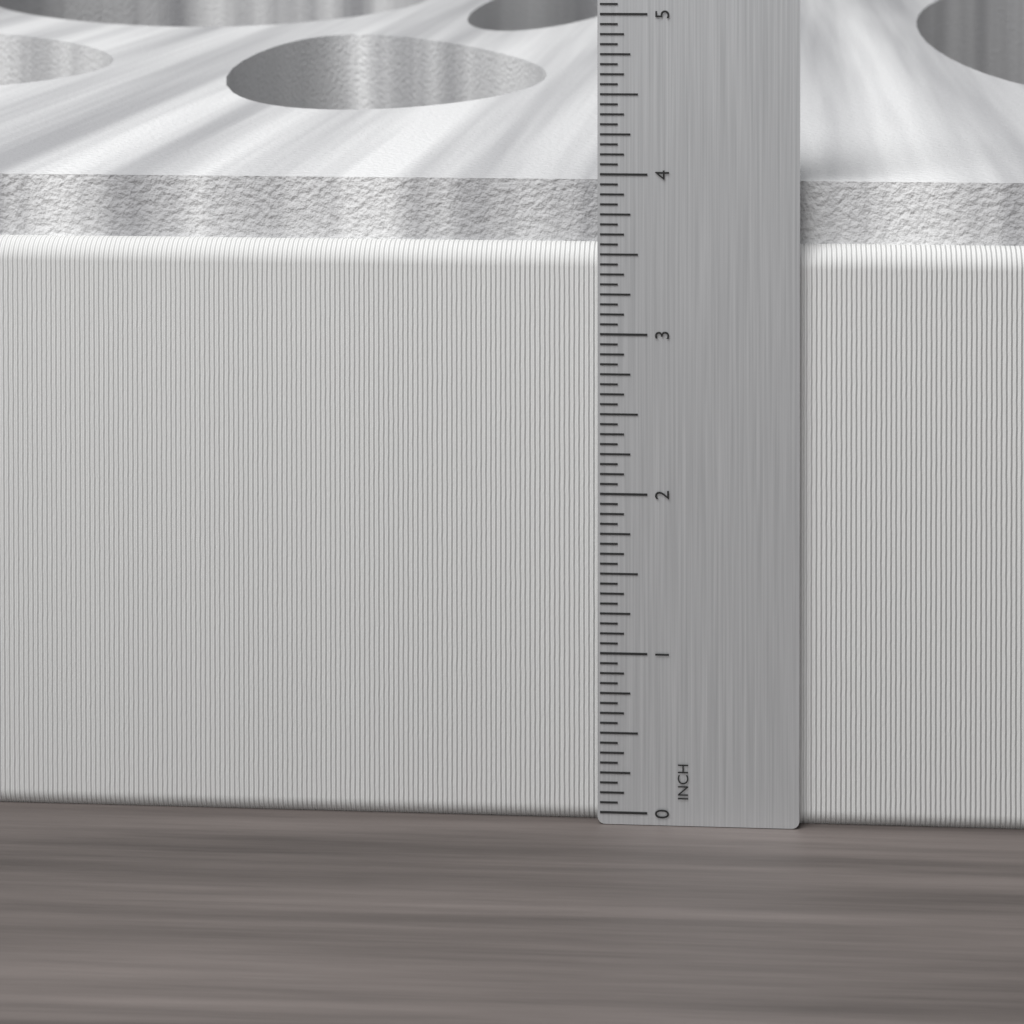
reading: 3.9375 in
